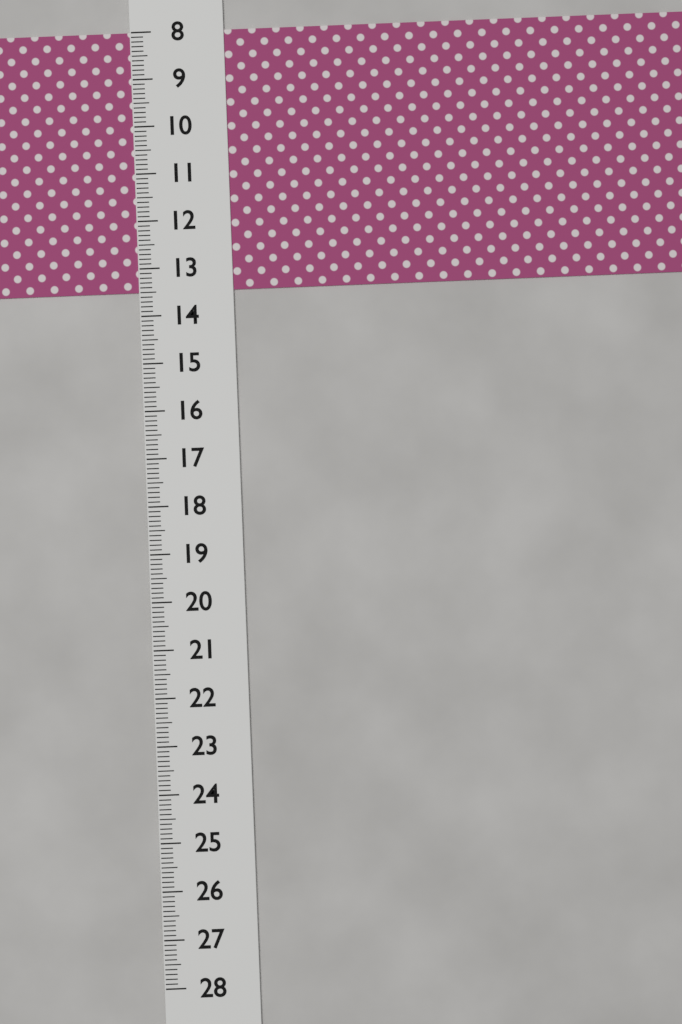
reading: 13.5 (no unit)
